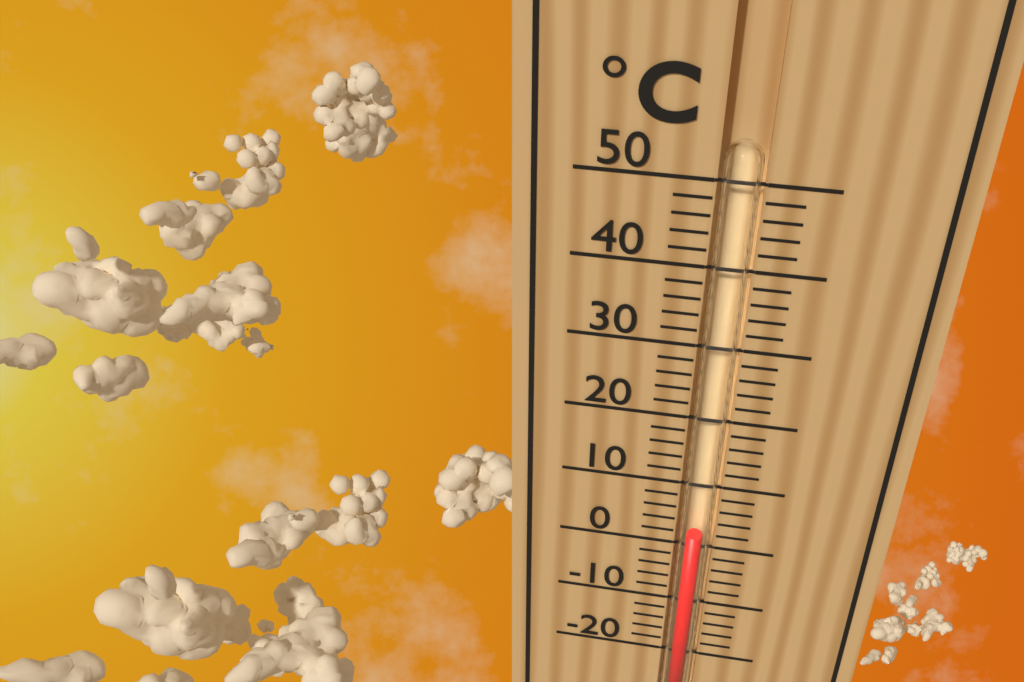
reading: 2 °C
